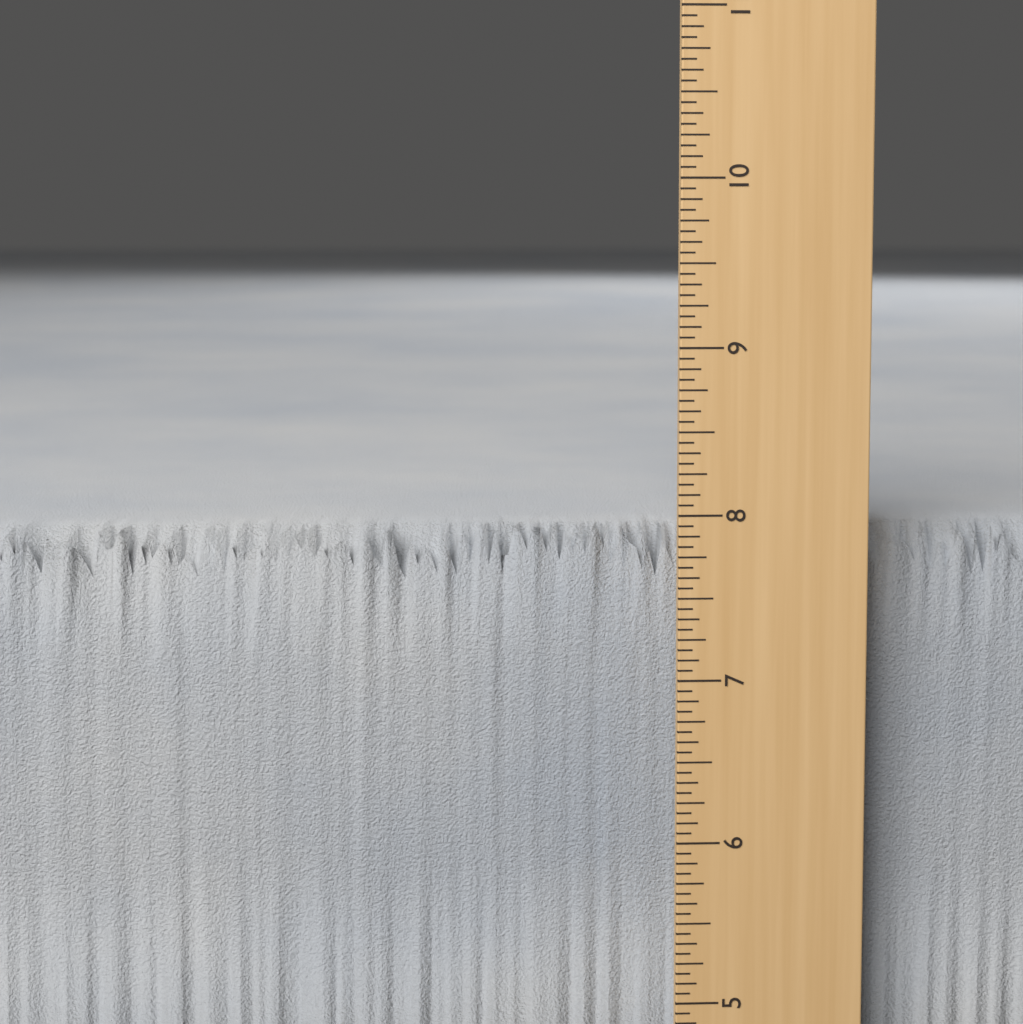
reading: 7.8750 in
